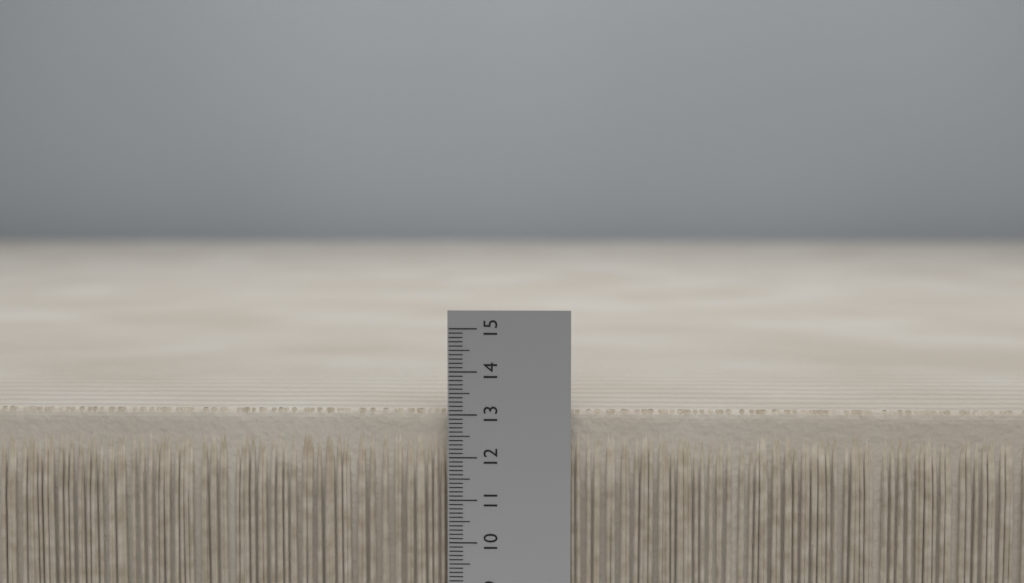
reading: 13.1 (no unit)
